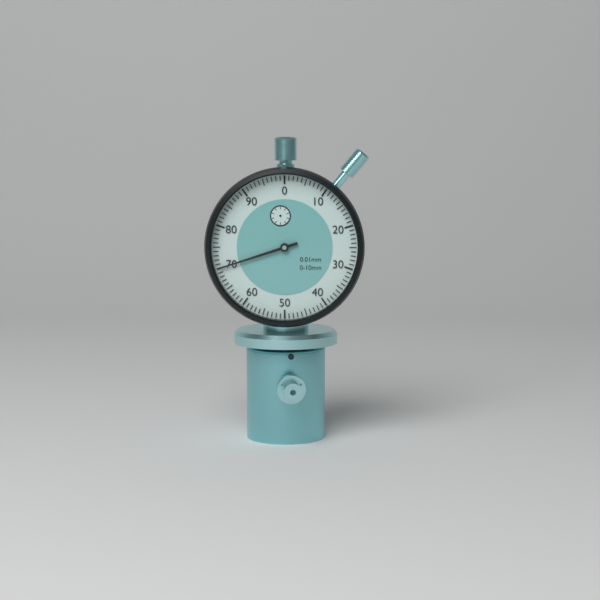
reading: 0.70 mm
